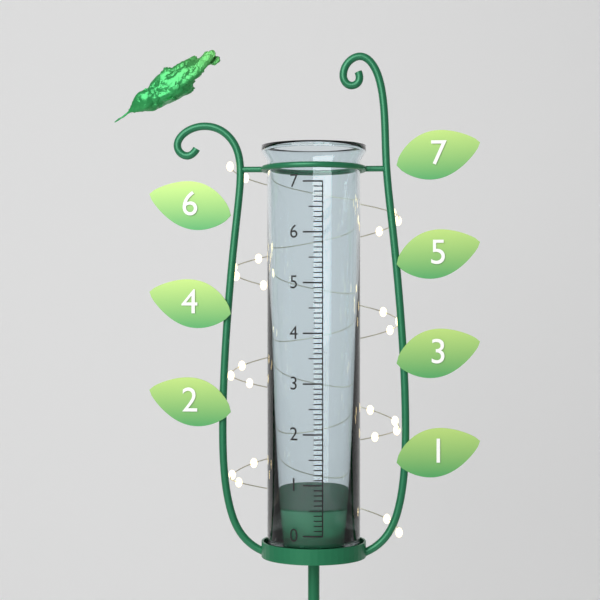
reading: 0.5 (no unit)
